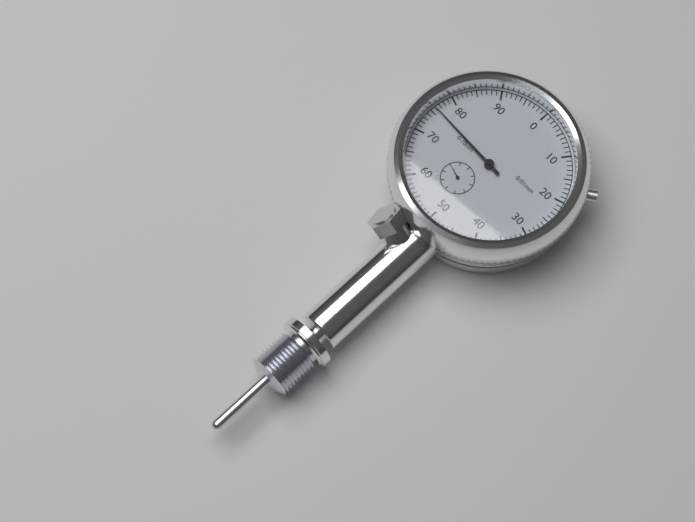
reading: 0.76 mm
